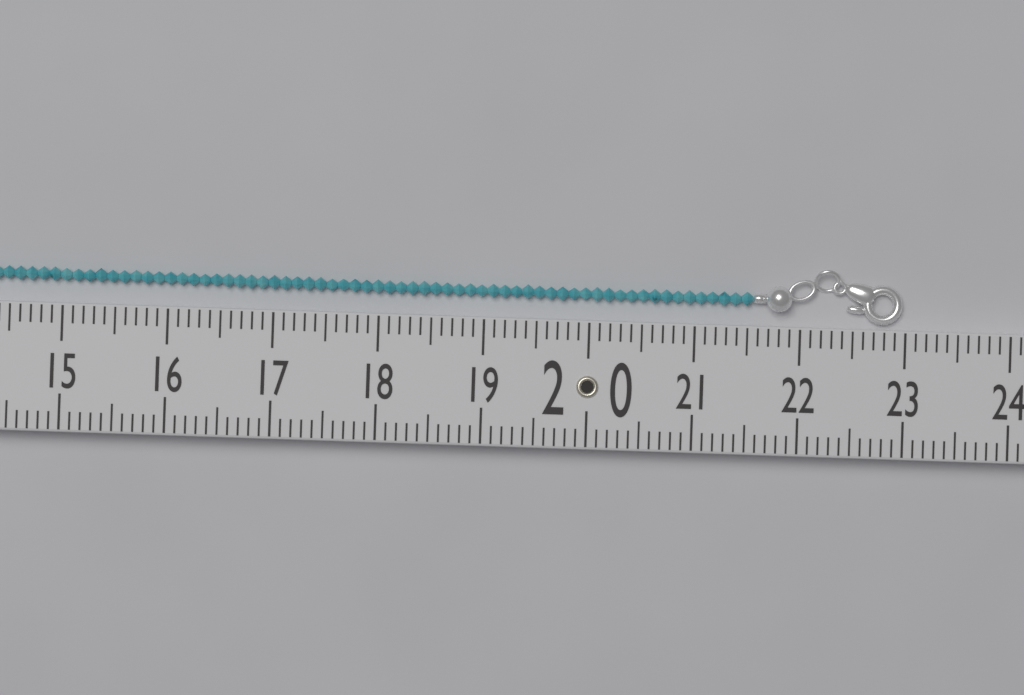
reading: 23.0 (no unit)
